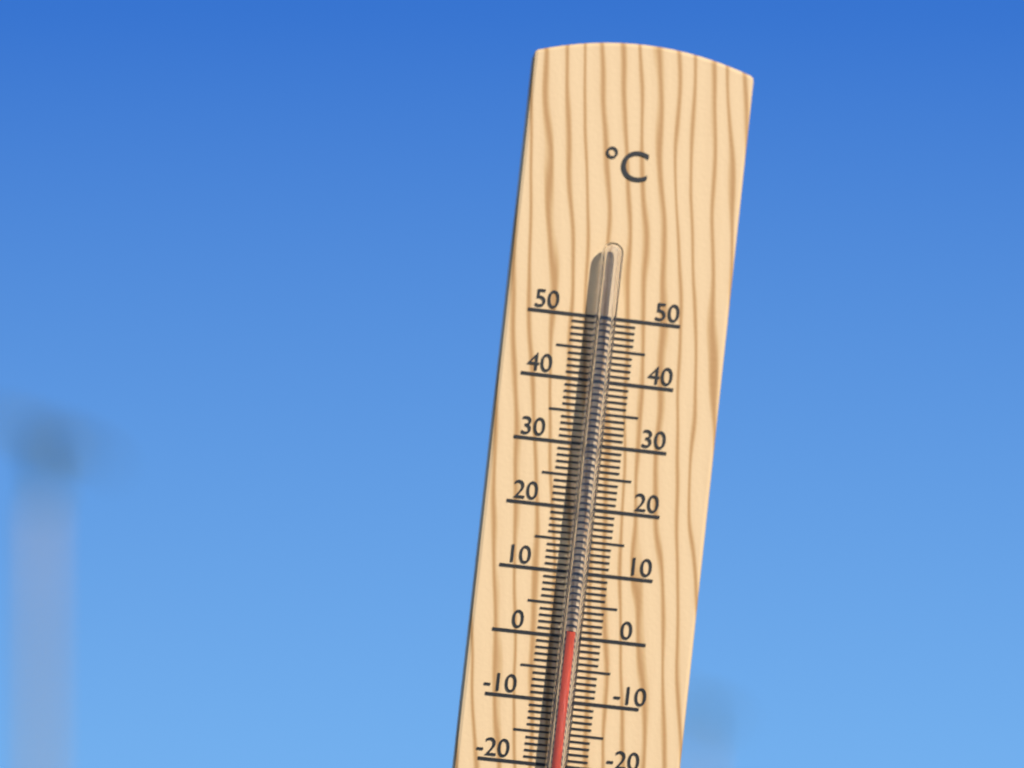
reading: 1 °C
